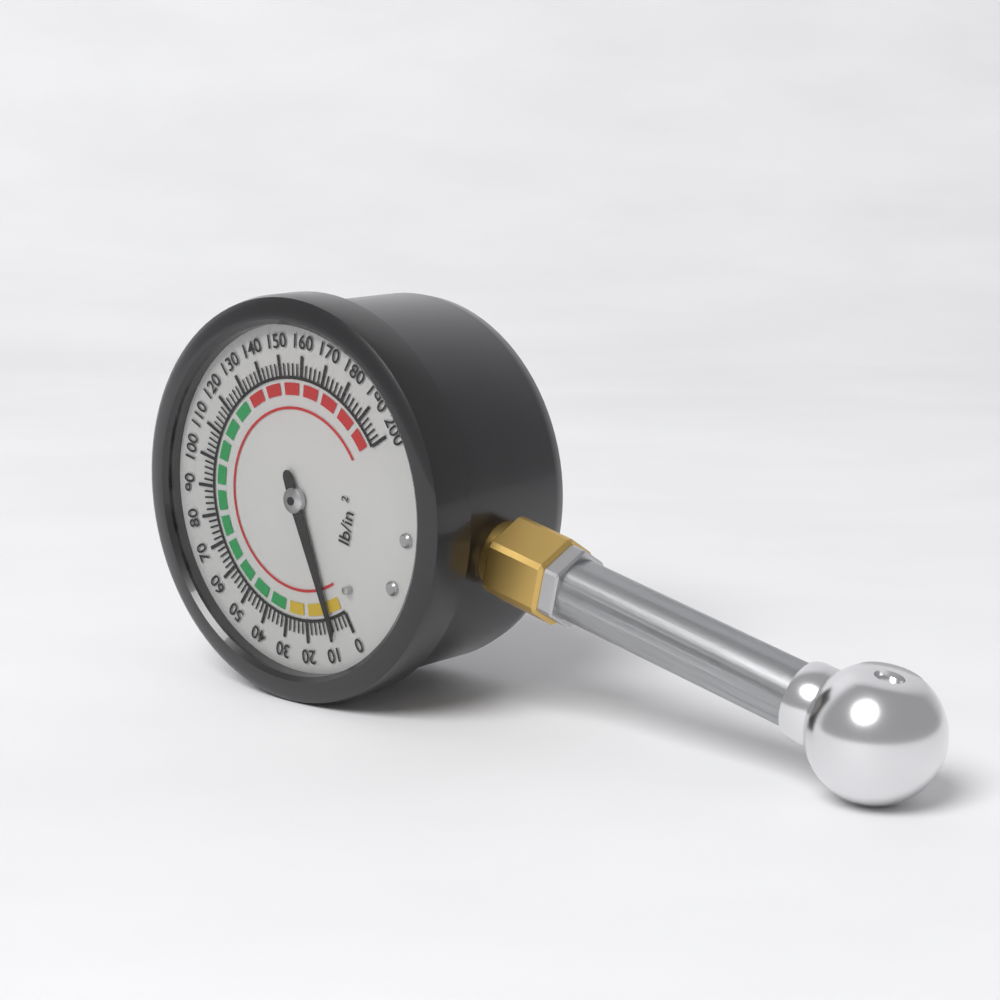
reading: 8 psi
